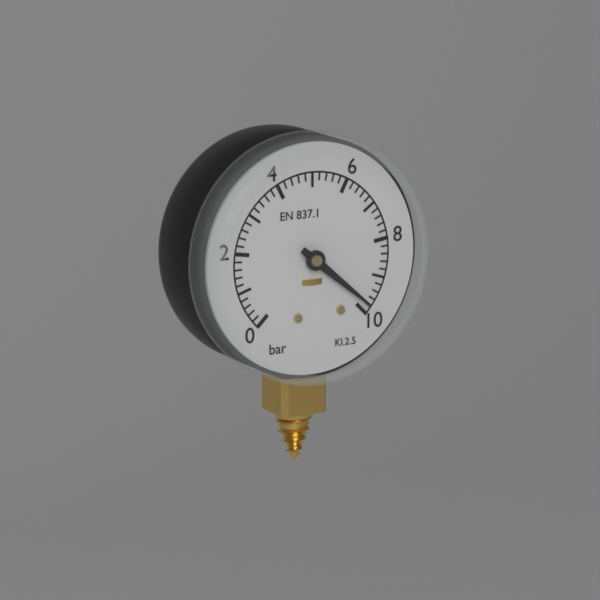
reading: 9.8 bar
